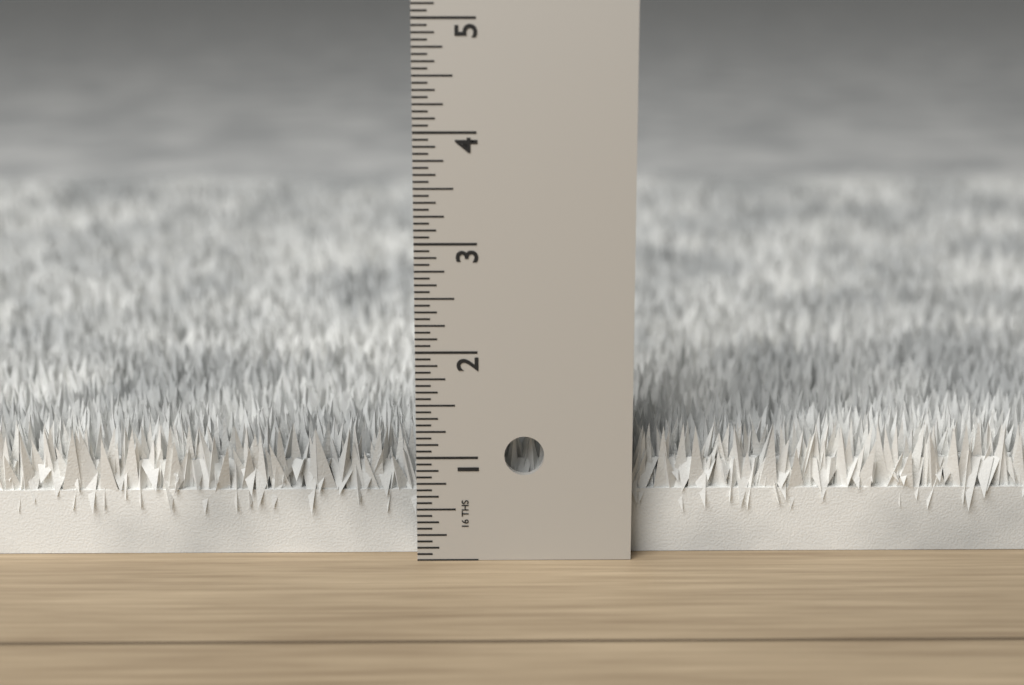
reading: 1.2500 in
